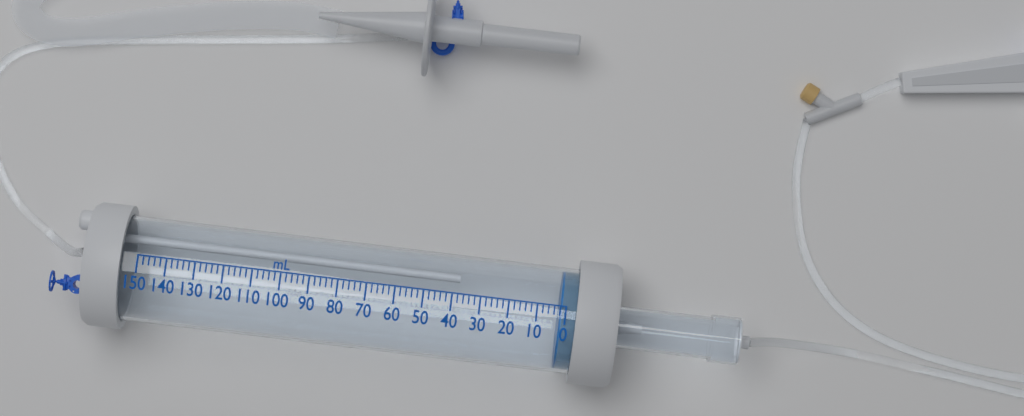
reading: 2 mL
